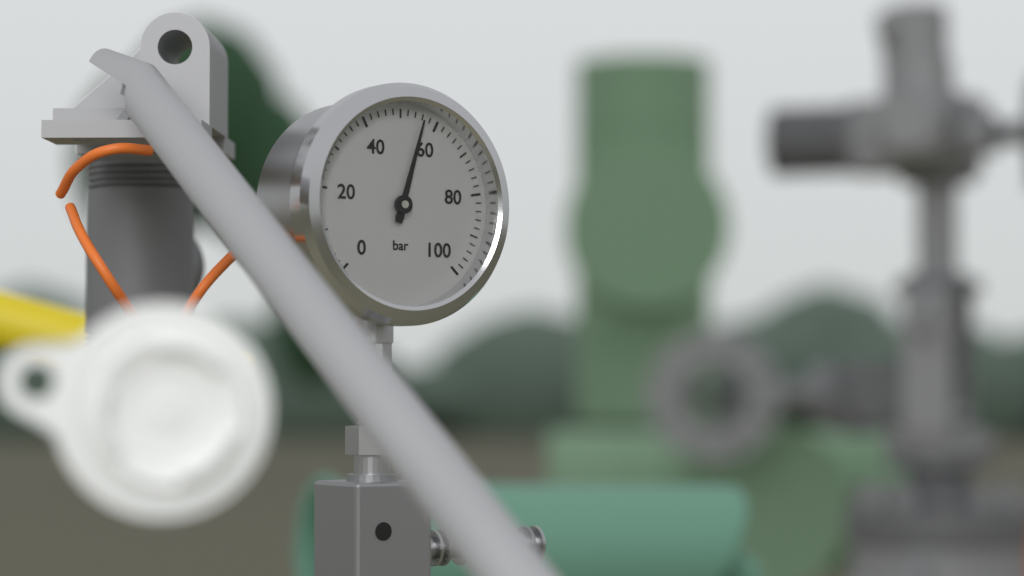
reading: 56 bar
